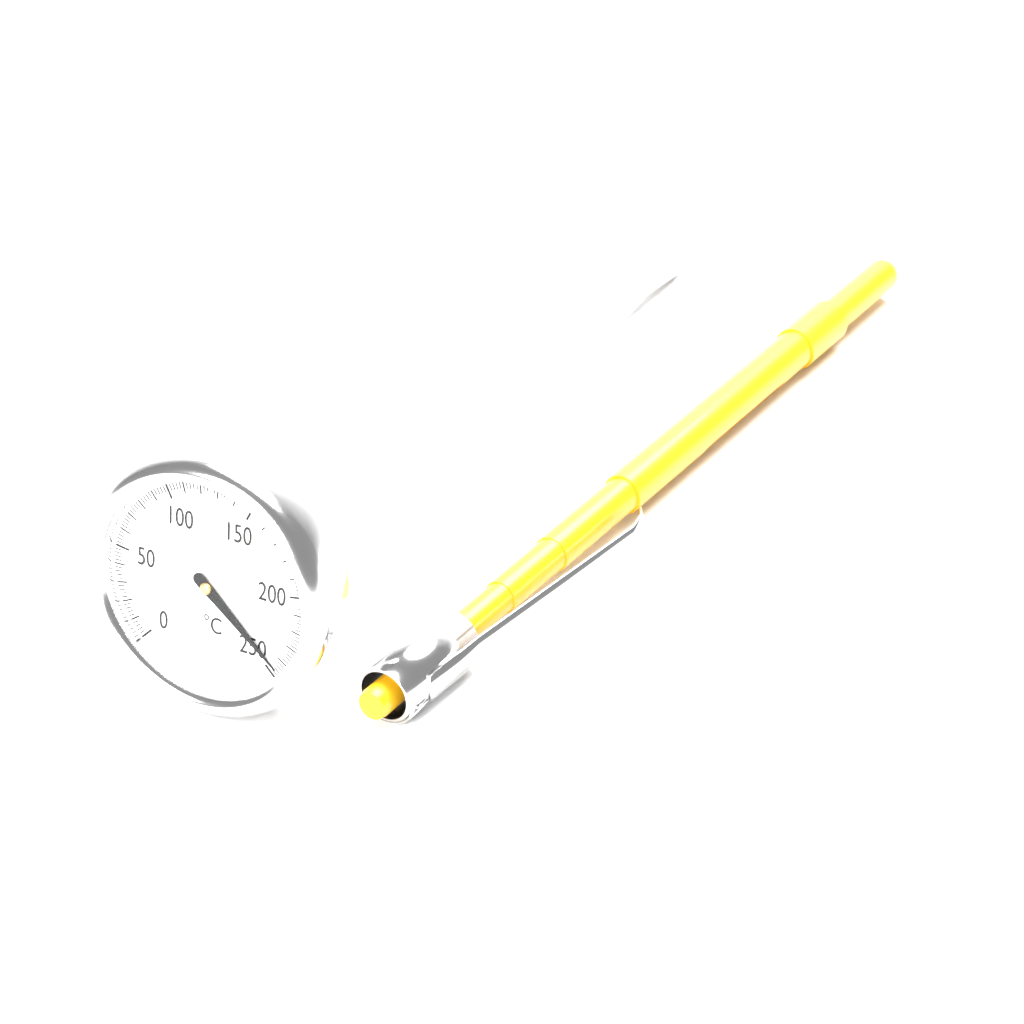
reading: 246 °C
